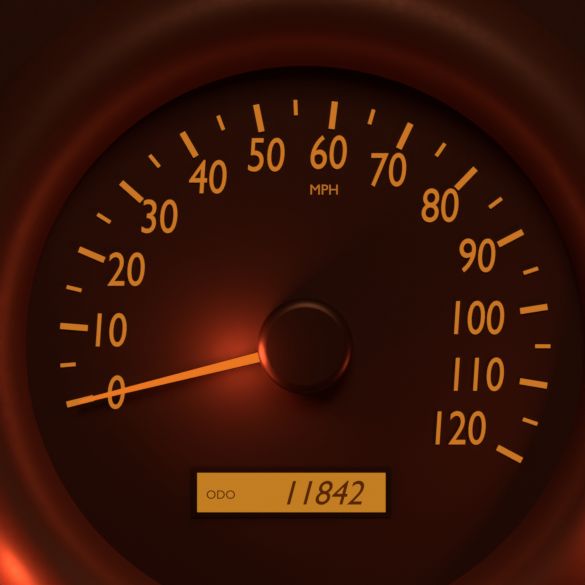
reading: 0 MPH
